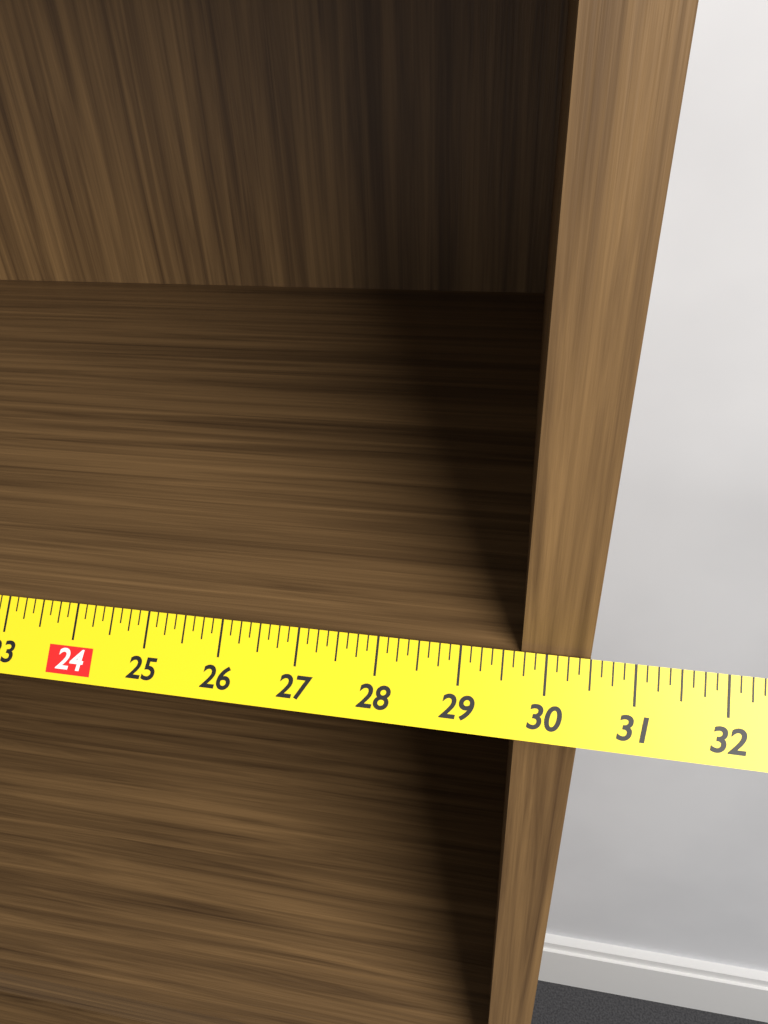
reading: 30.500 in
